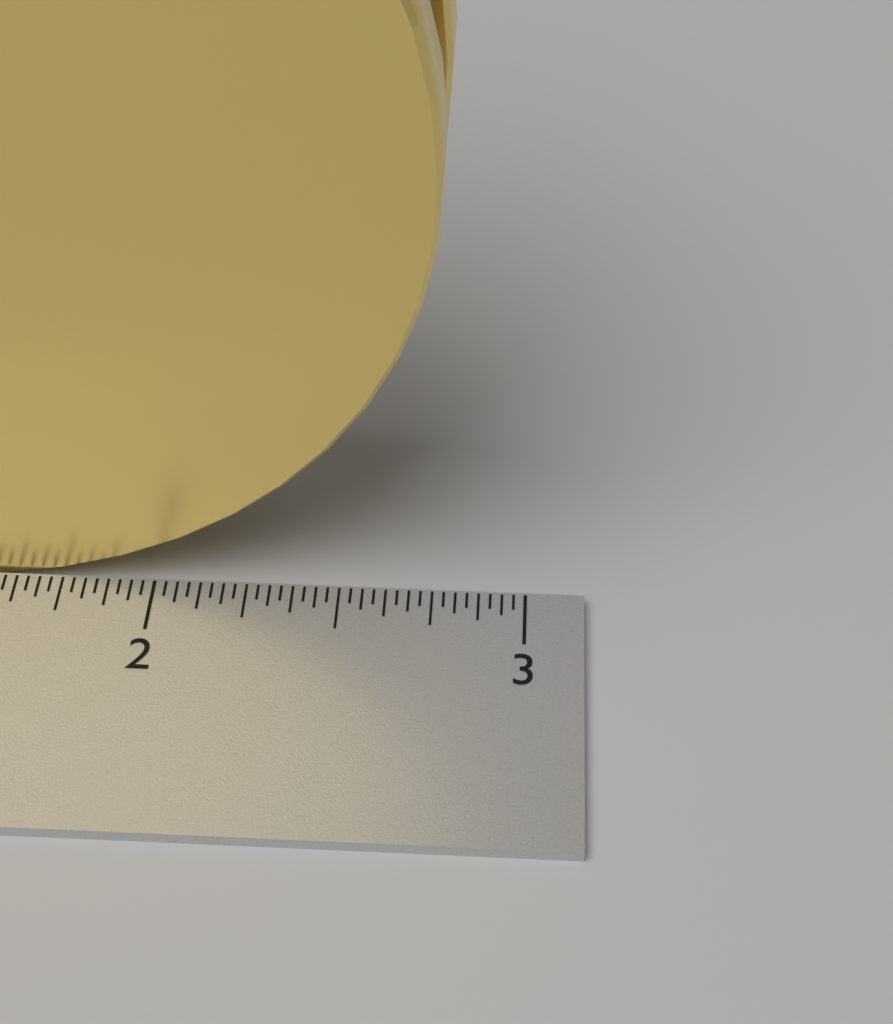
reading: 2.78125 inch
